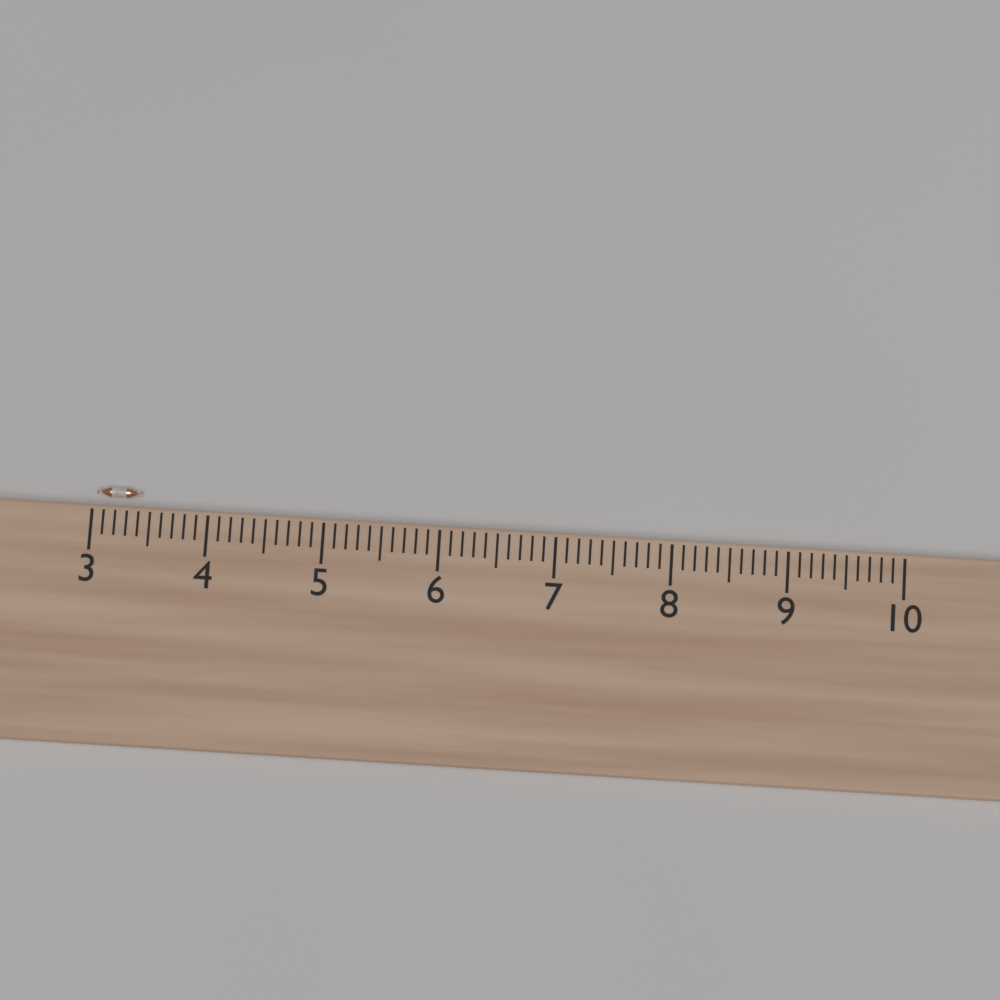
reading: 3.4 (no unit)
